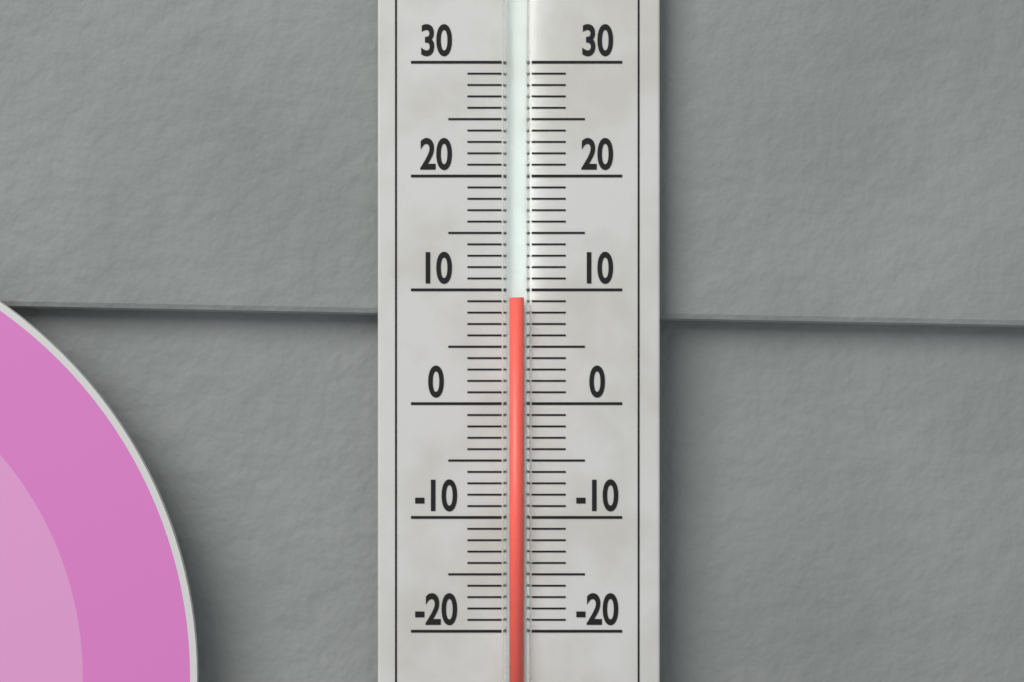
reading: 9.3 (no unit)
